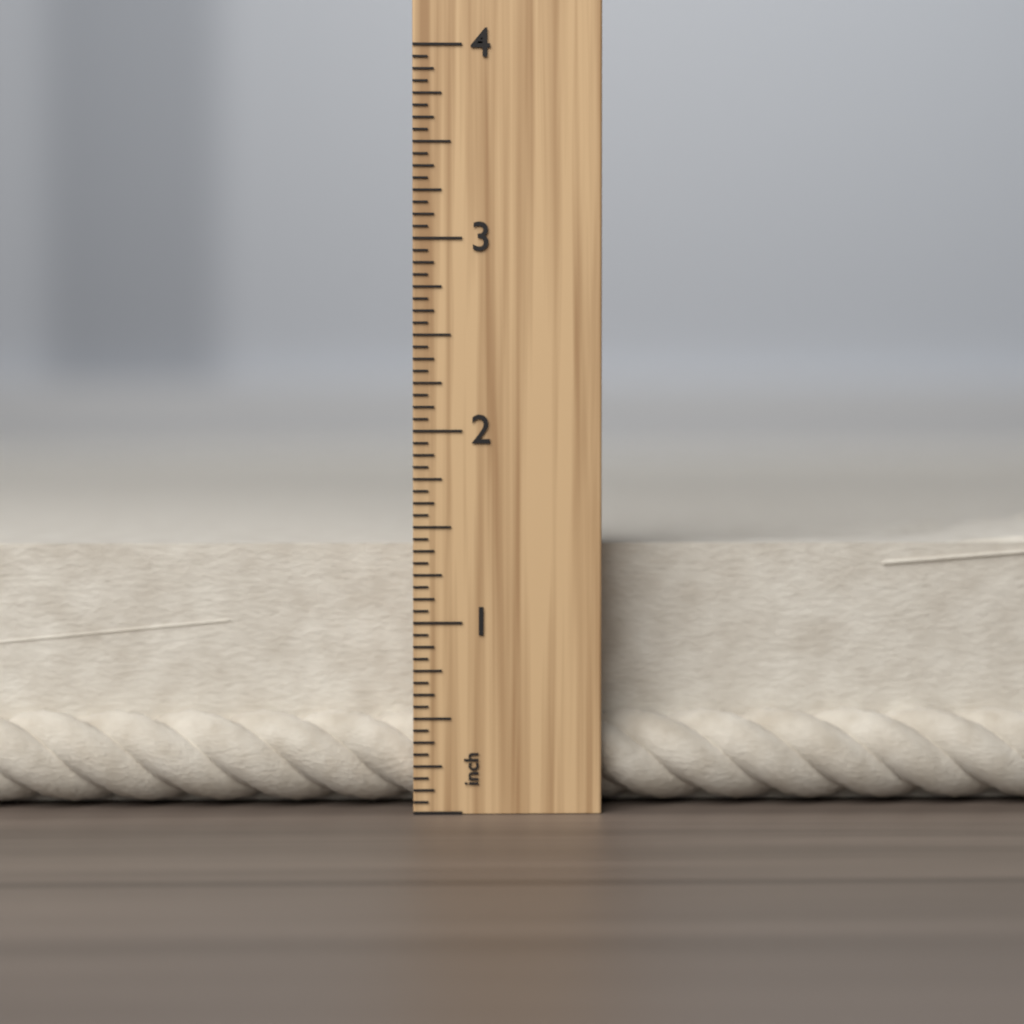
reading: 1.5000 inch
